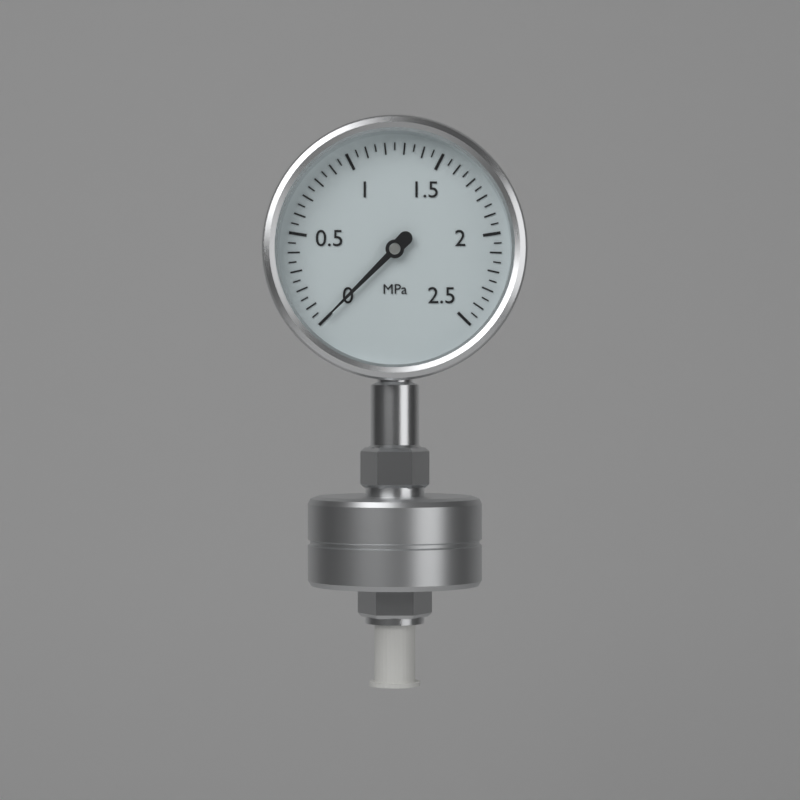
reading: 0.00 MPa
